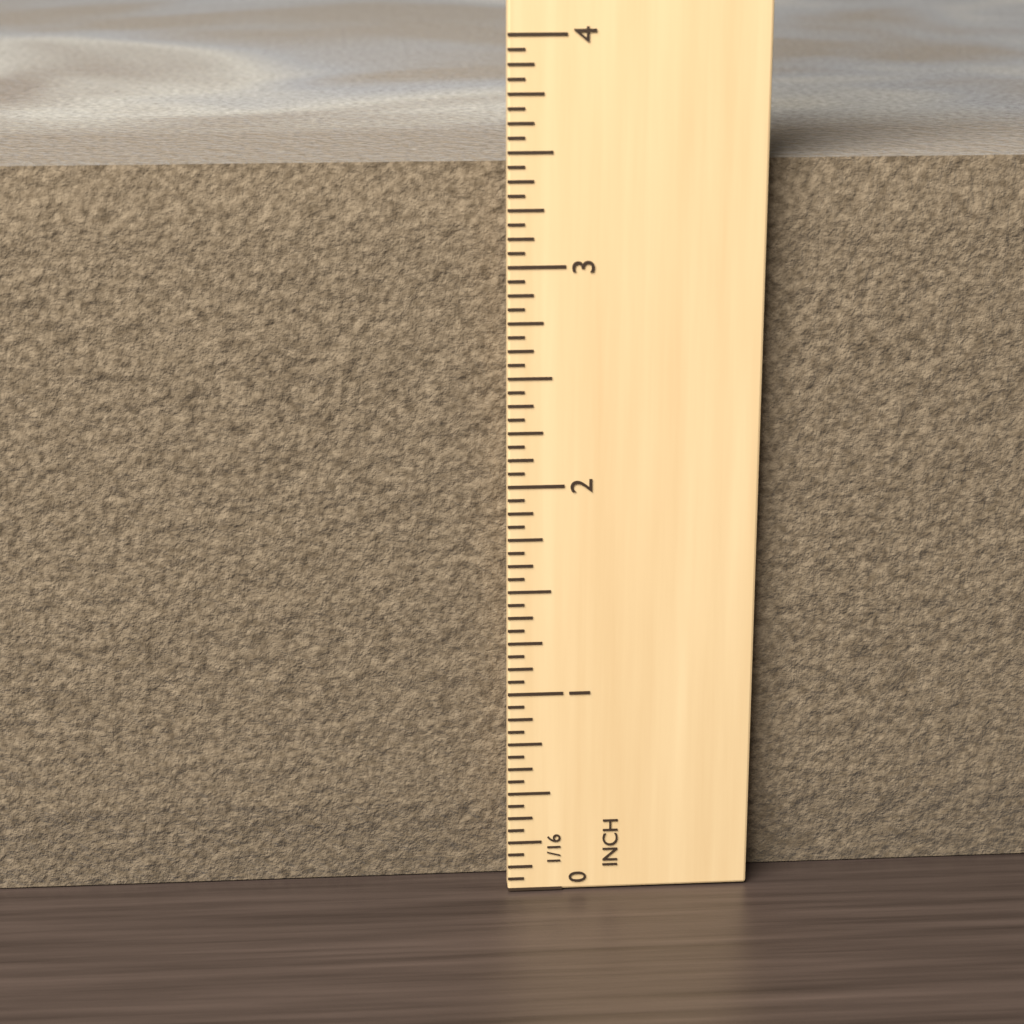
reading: 3.4375 in
